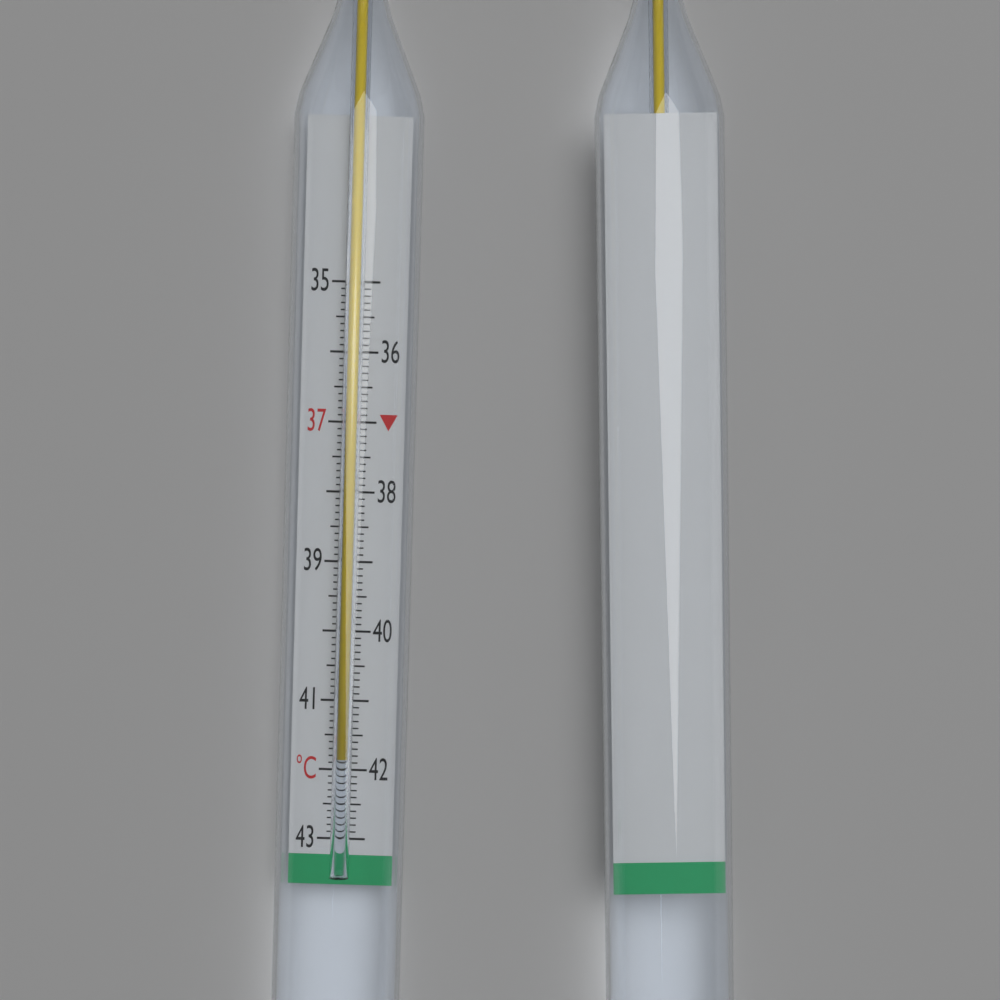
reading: 41.8 °C
